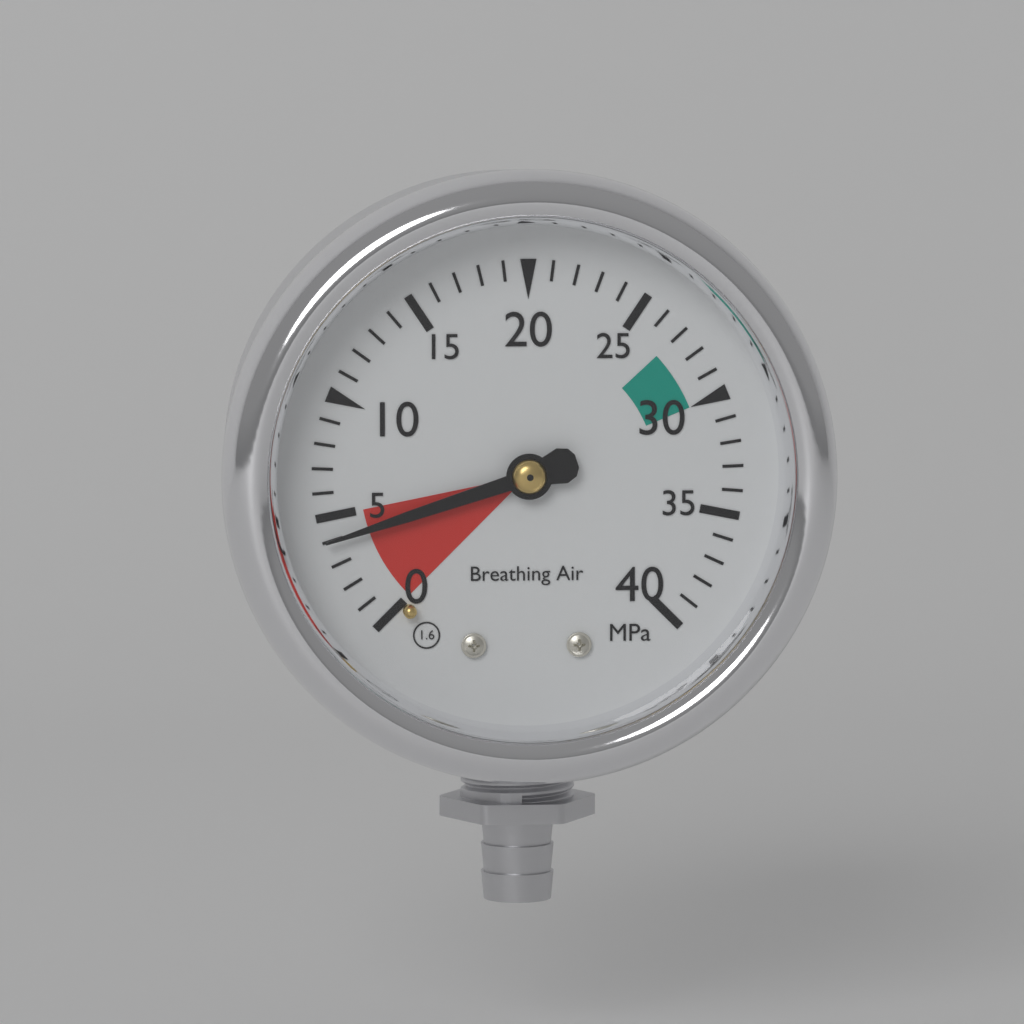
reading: 4 MPa
